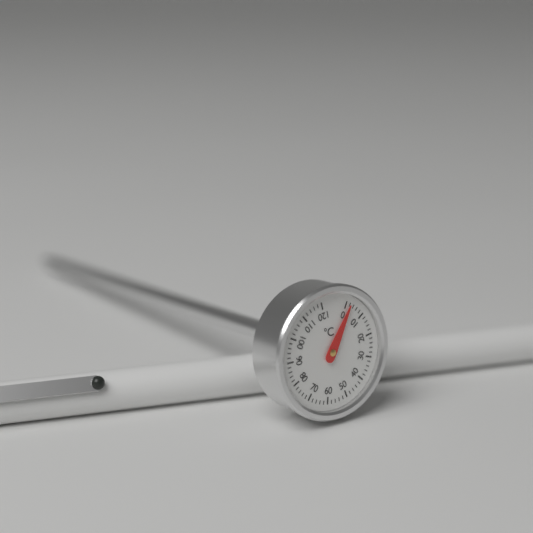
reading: 2 °C
